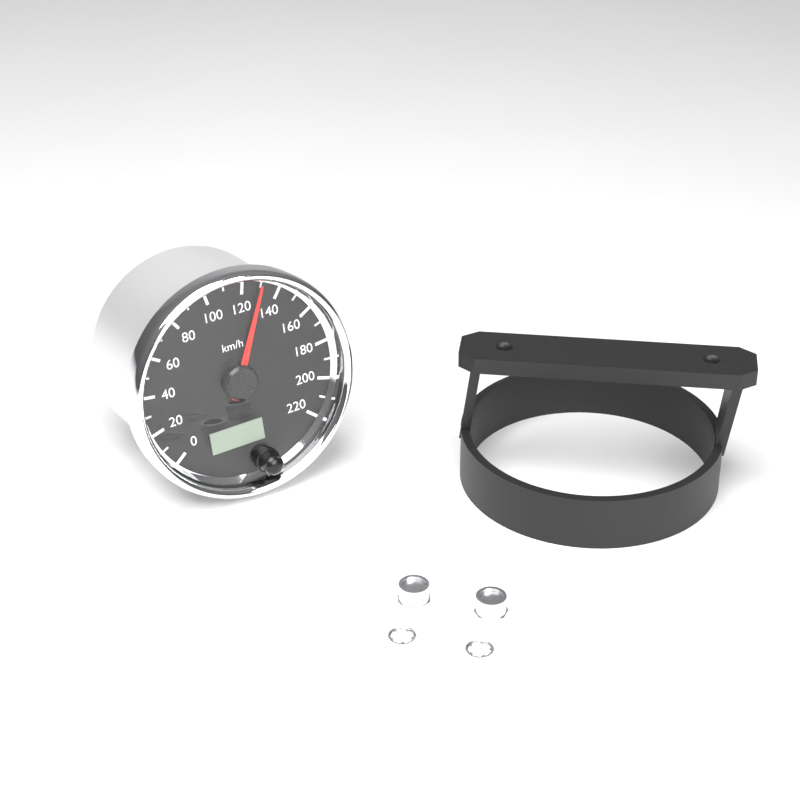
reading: 130 km/h
